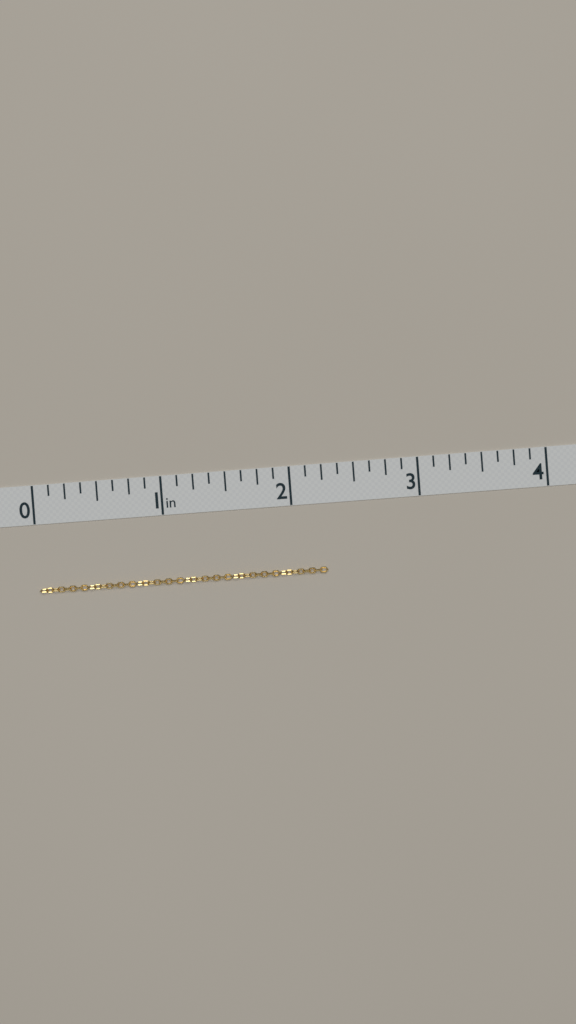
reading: 2.250 in
